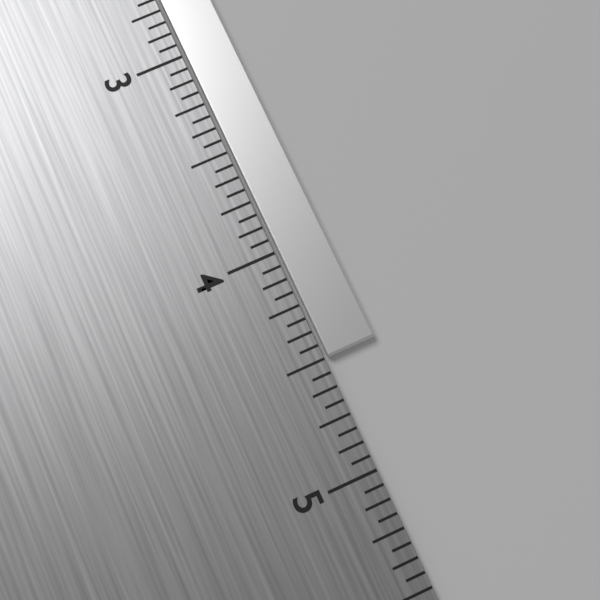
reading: 4.5000 in
